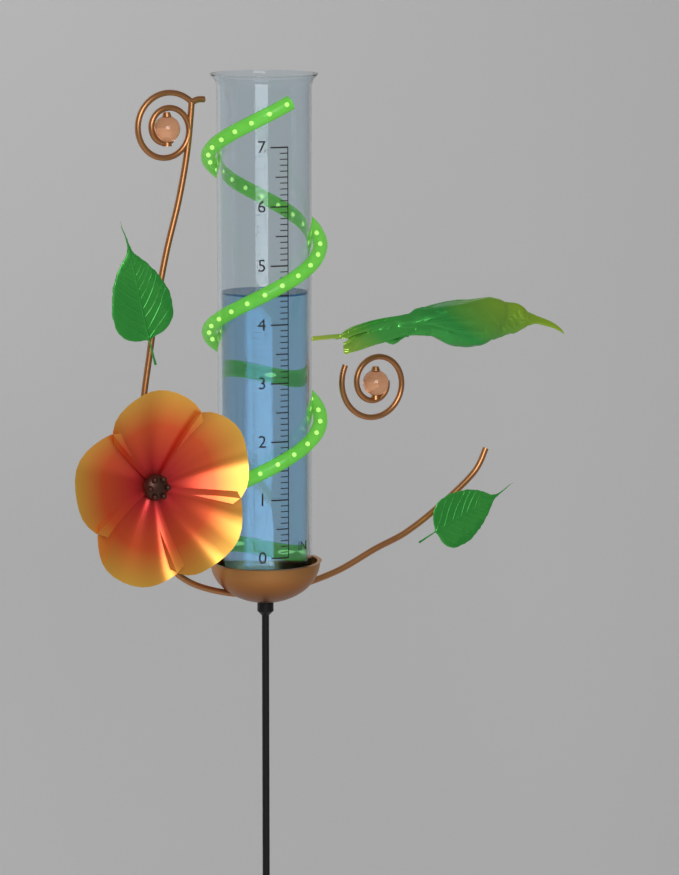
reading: 4.5 in
